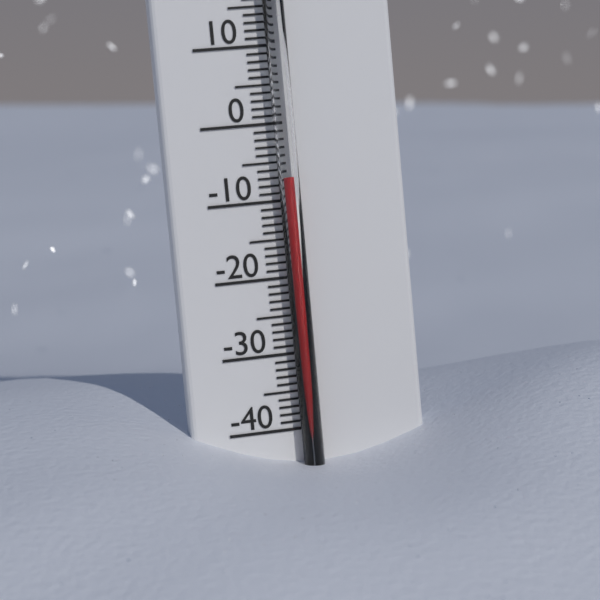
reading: -7 °C
